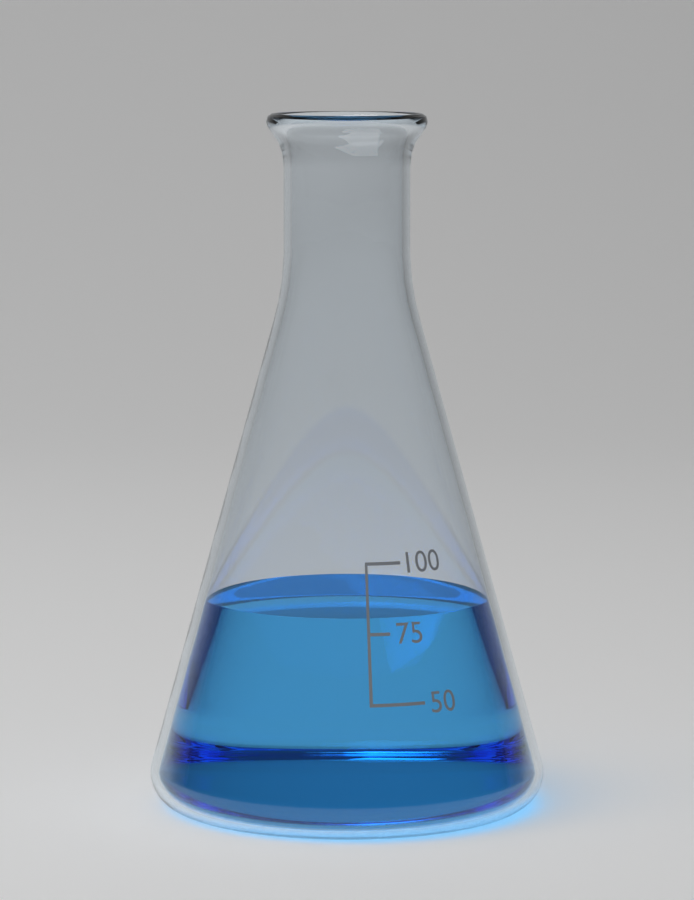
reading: 80 (no unit)
